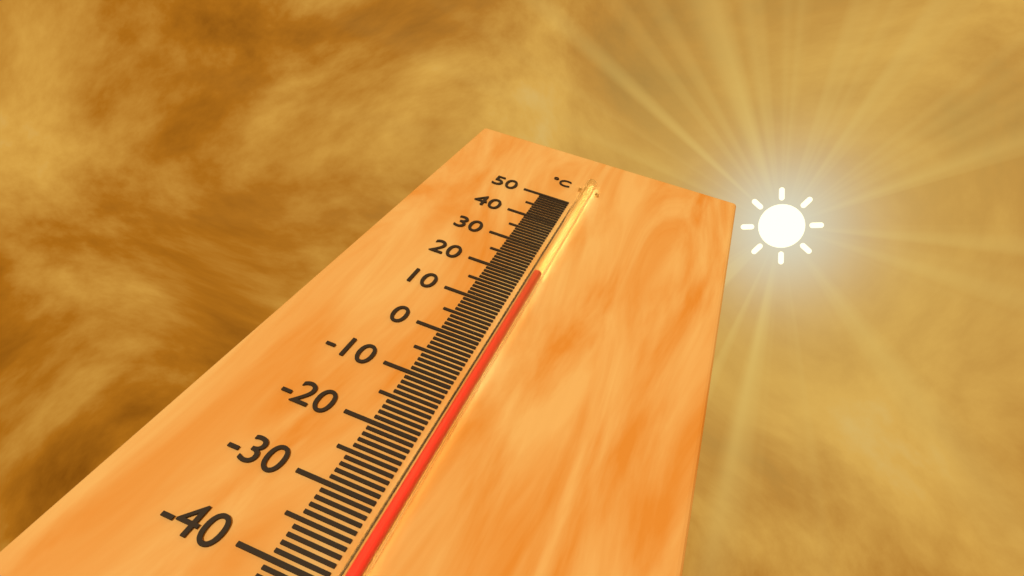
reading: 20 °C
